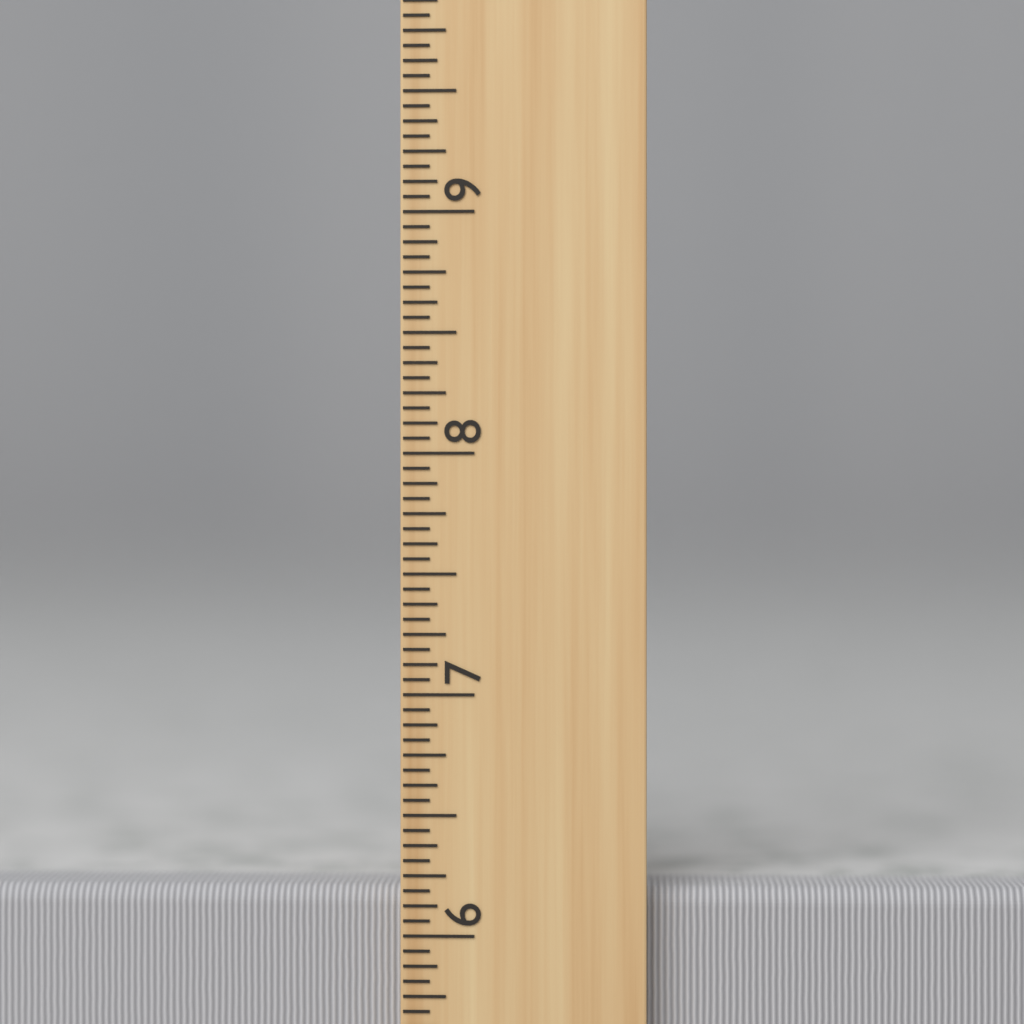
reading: 6.1875 inch
